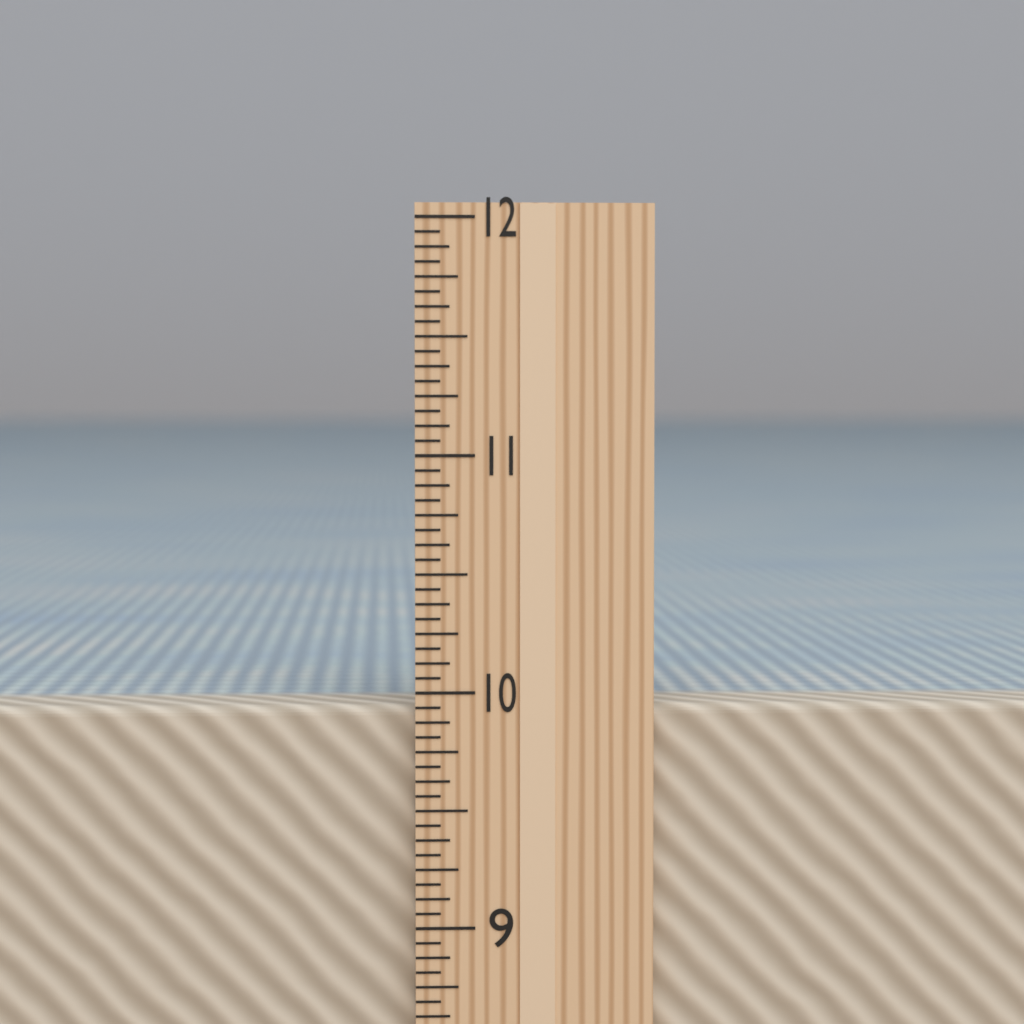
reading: 9.9375 in
